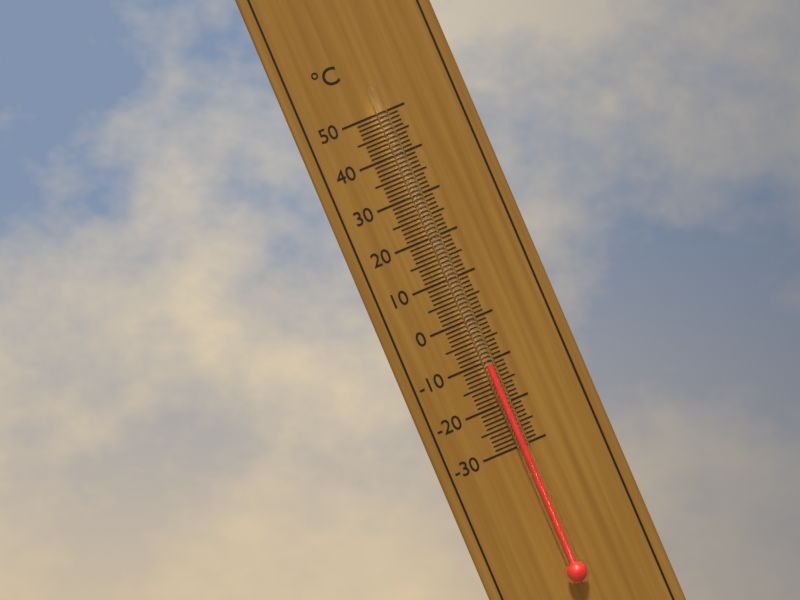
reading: -11 °C
